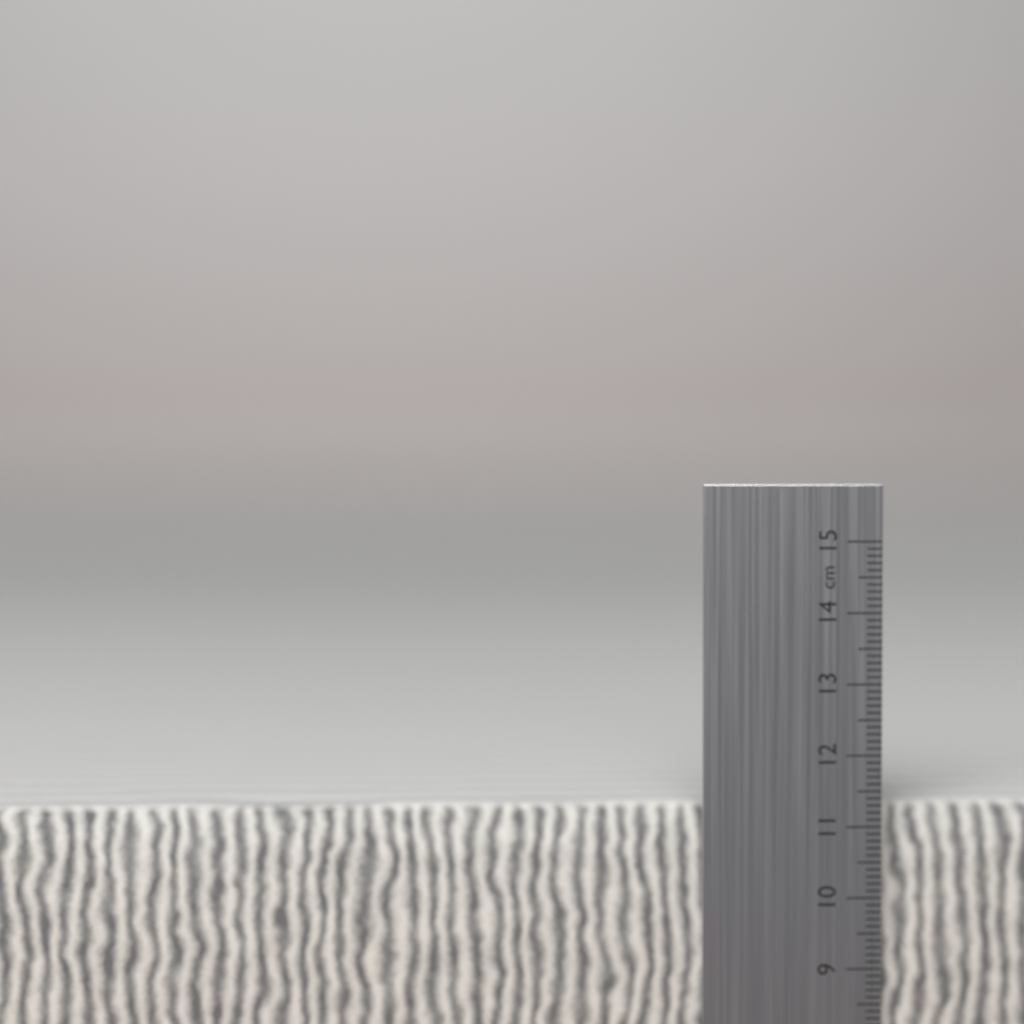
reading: 11.3 cm
